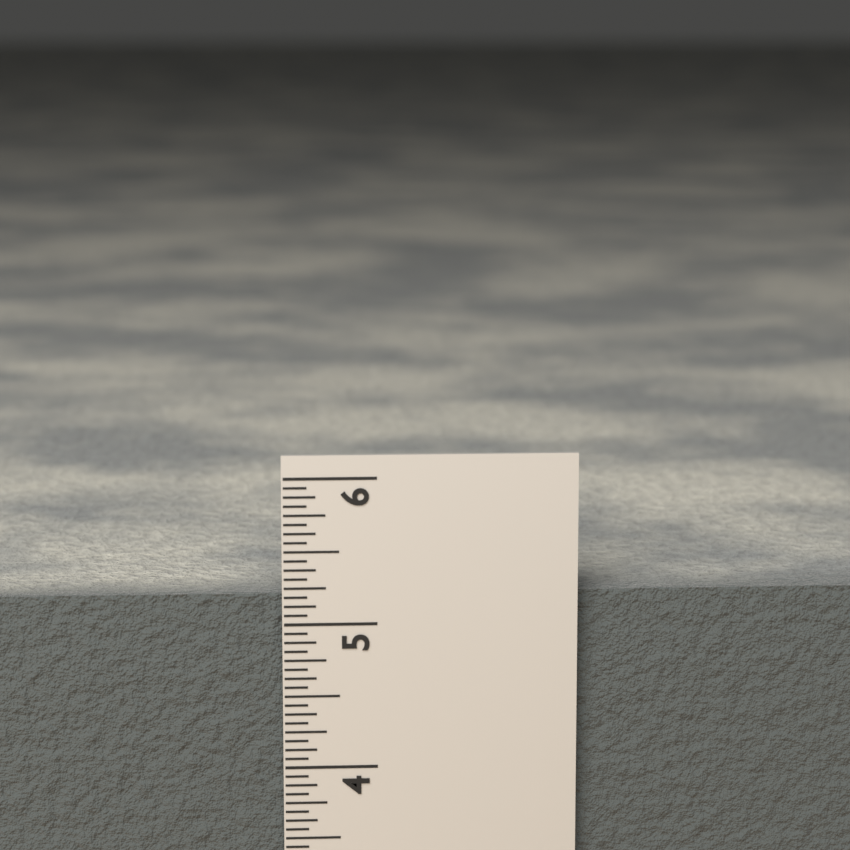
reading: 5.1875 in
